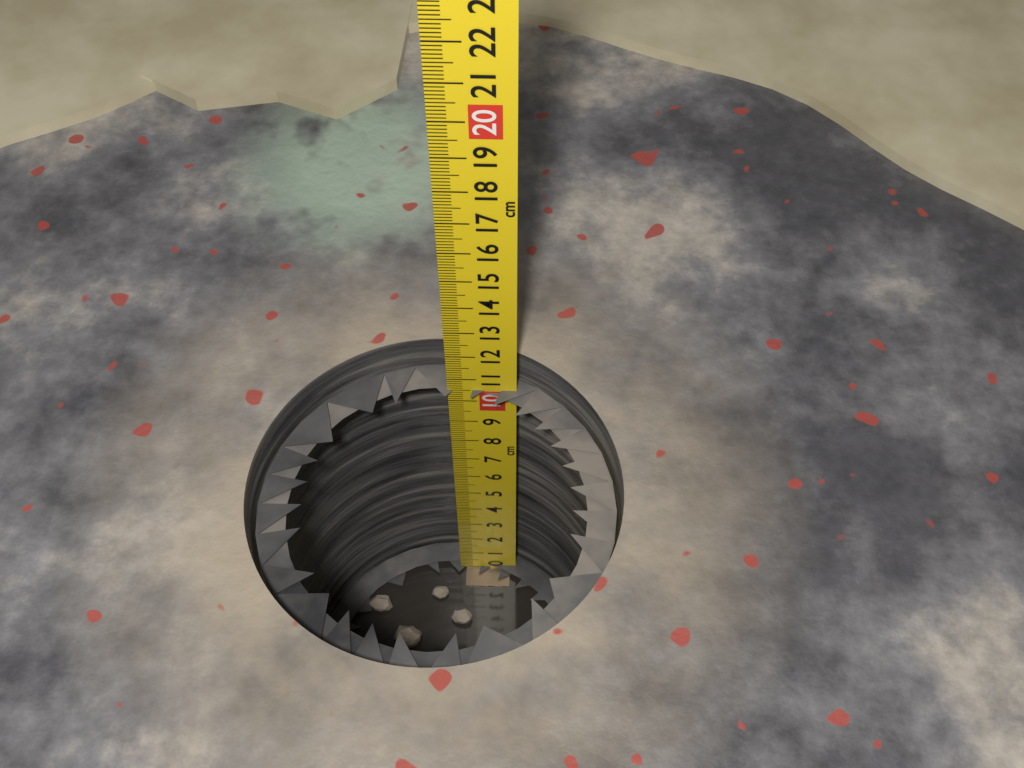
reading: 10.5 cm
